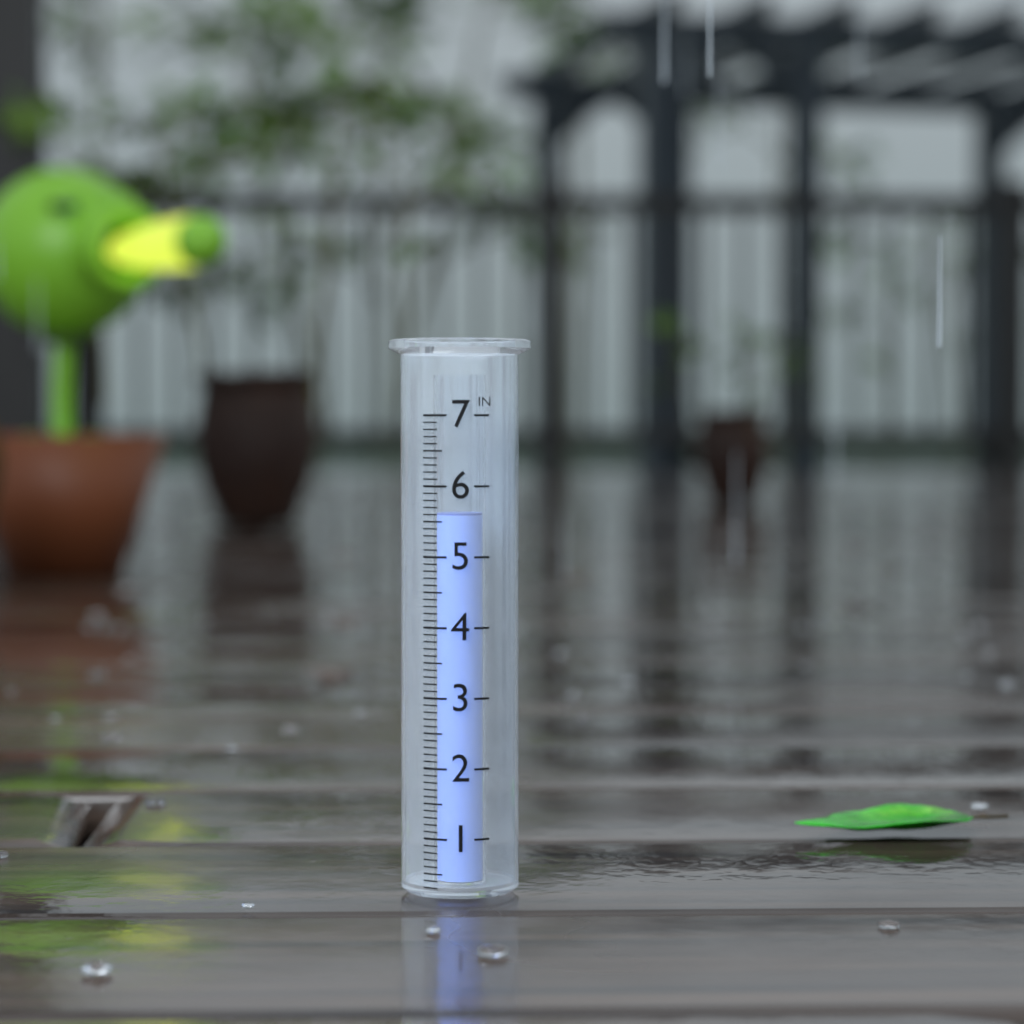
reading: 5.6 in
